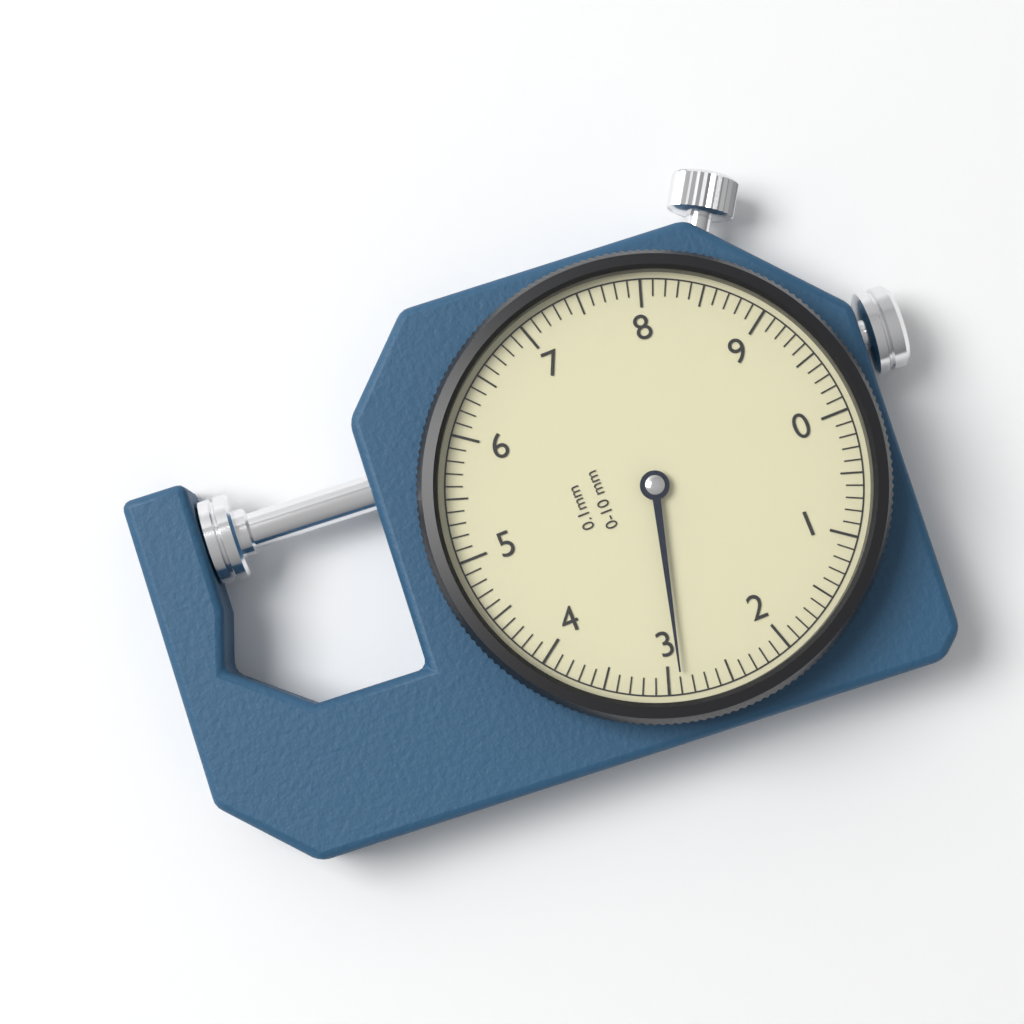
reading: 2.9 mm
